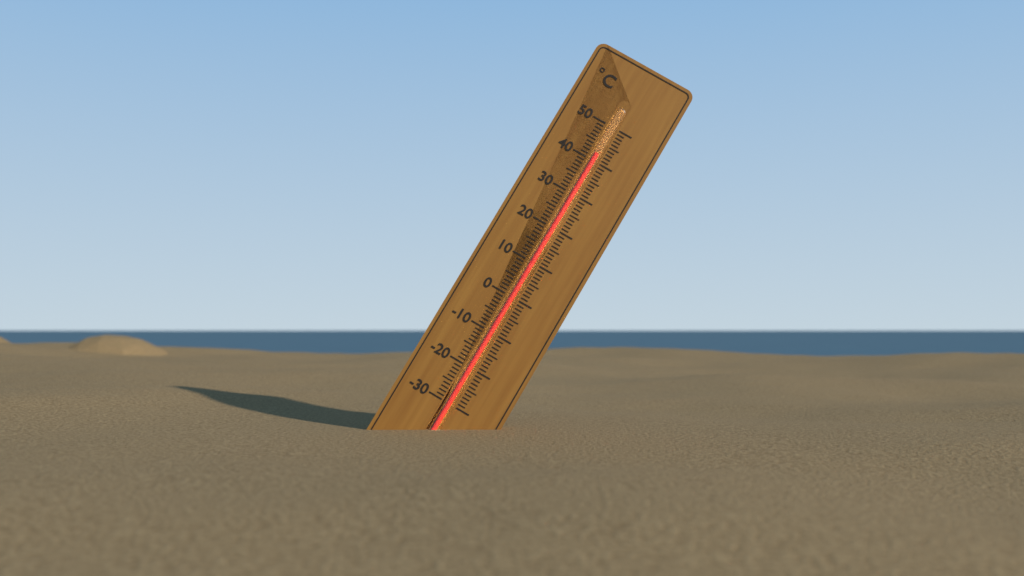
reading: 42 °C
